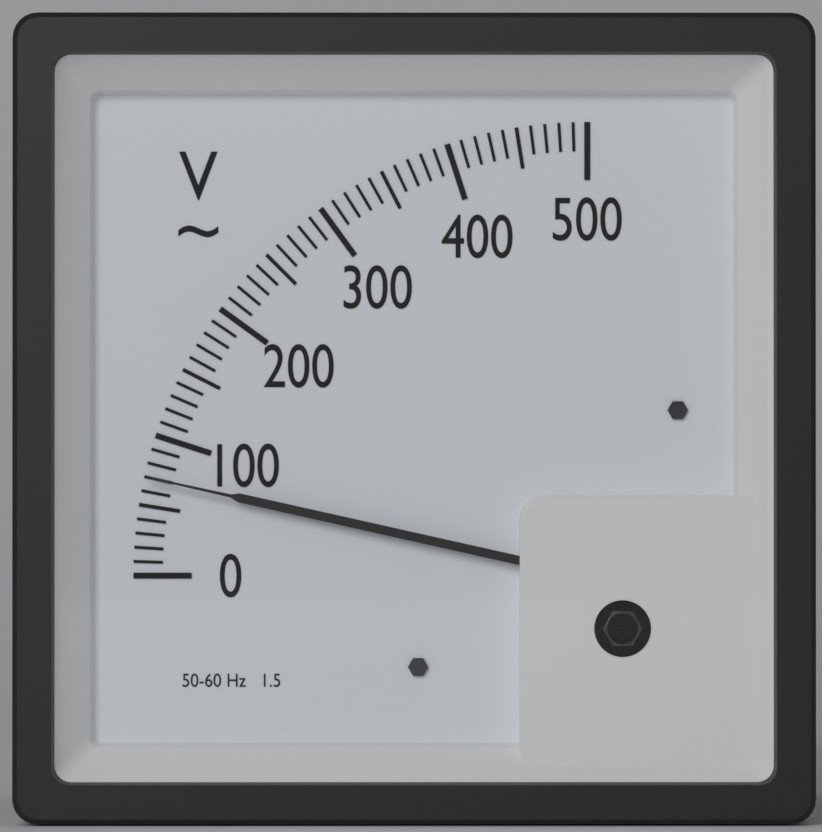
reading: 70 V
